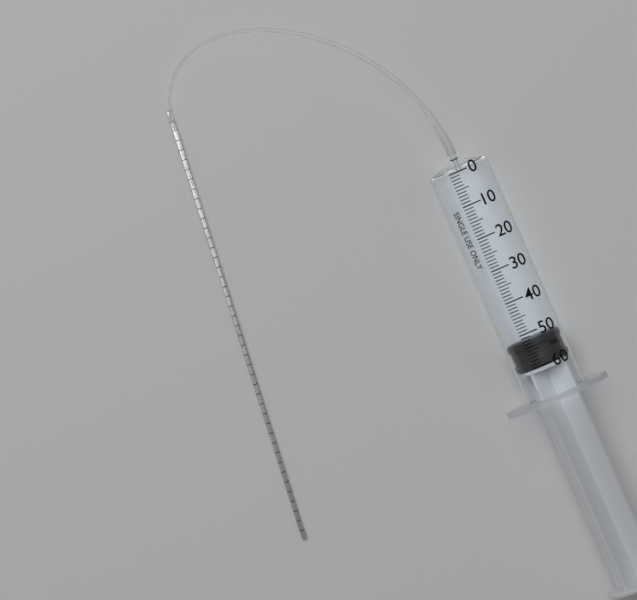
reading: 52 ml
